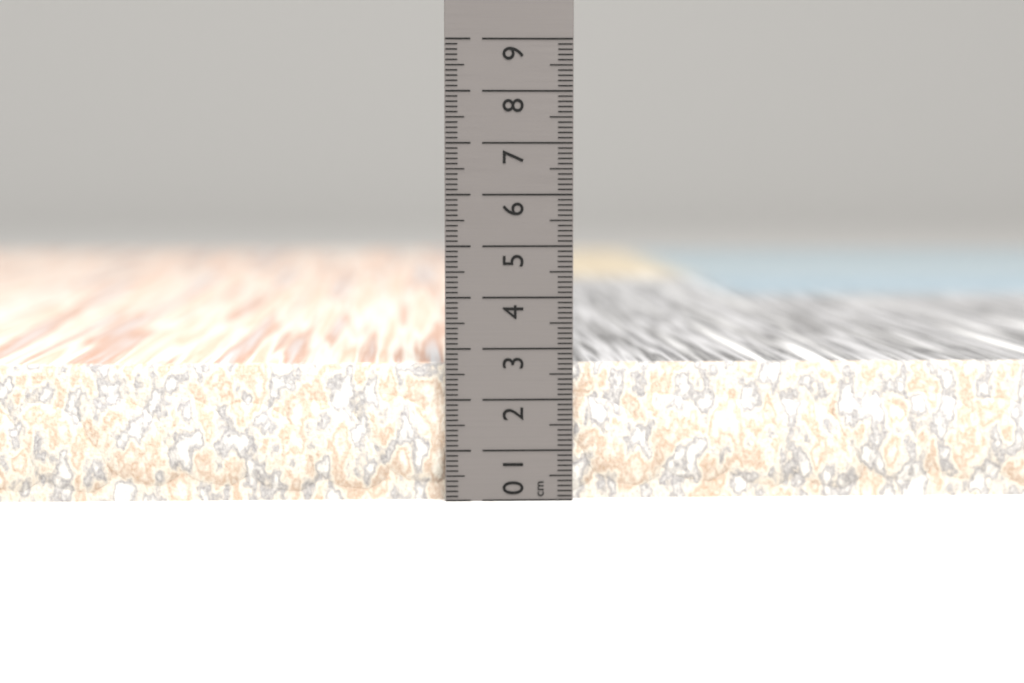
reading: 2.7 cm
